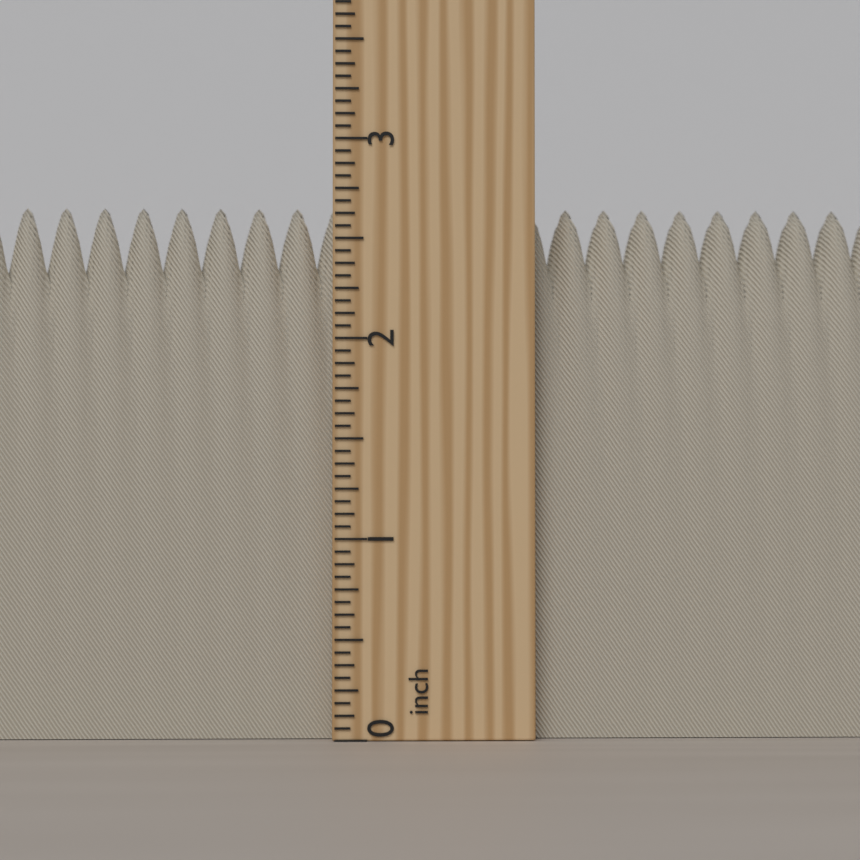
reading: 2.6875 inch
